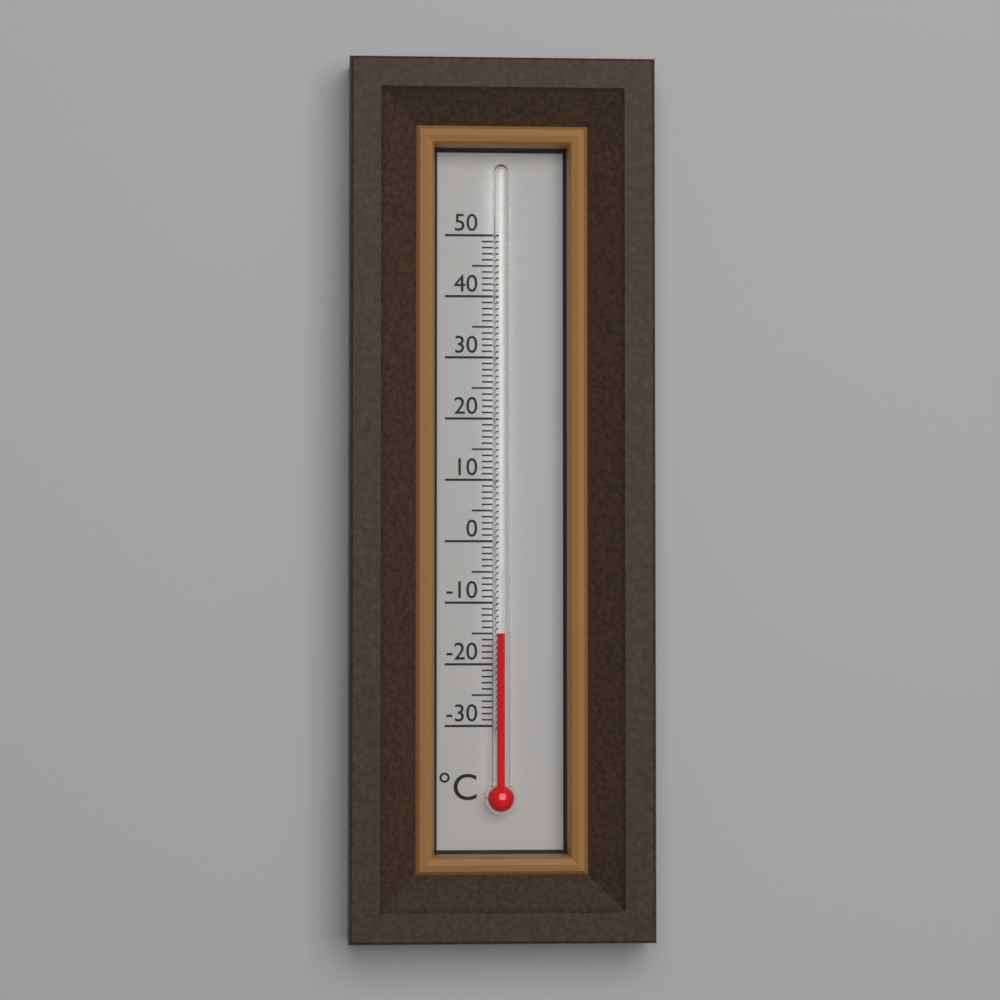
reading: -15 °C
